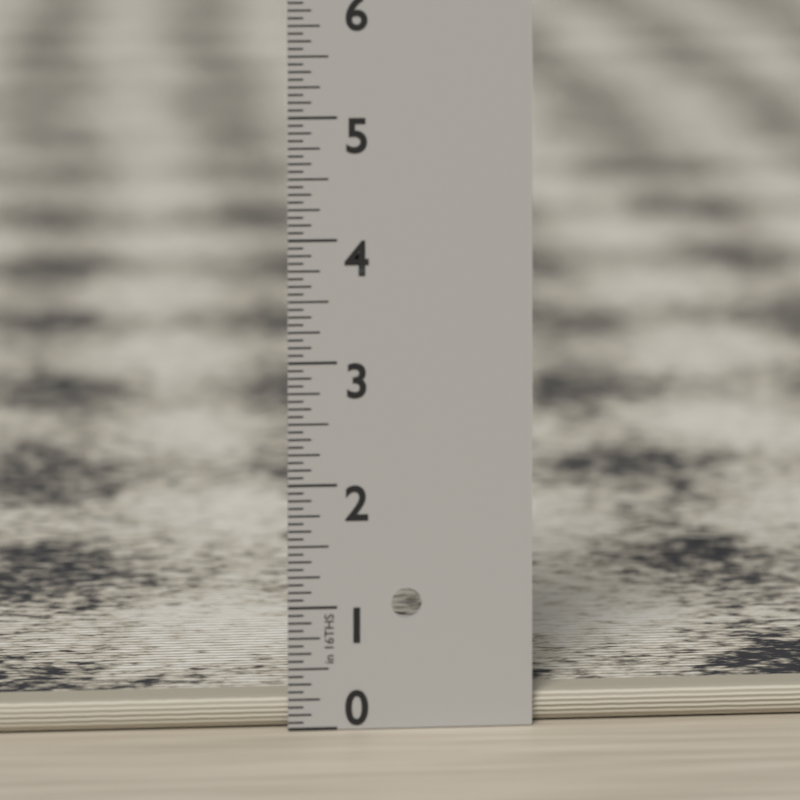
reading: 0.2500 in
